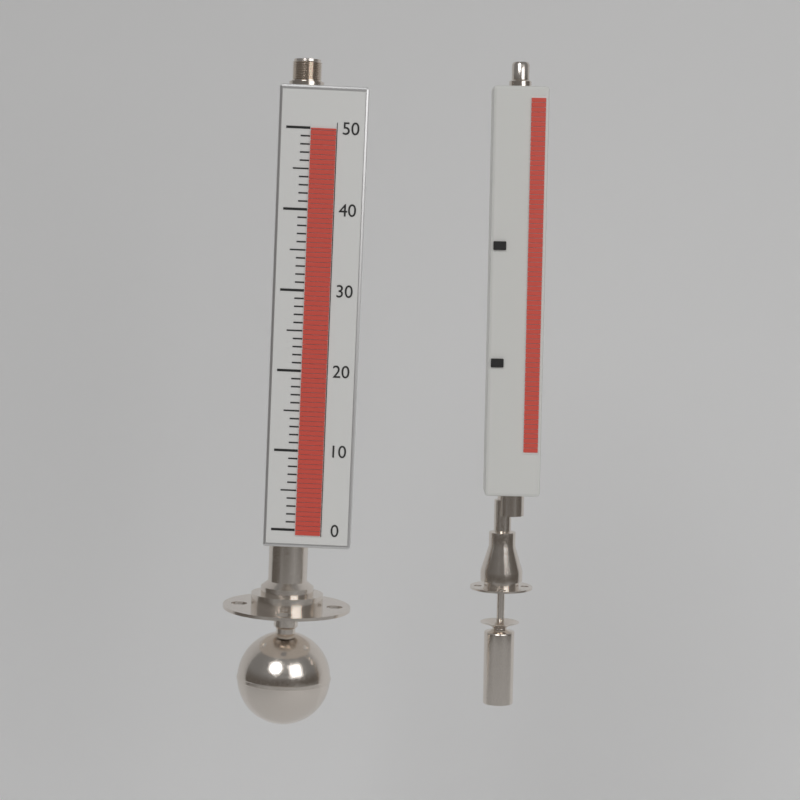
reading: 50 (no unit)
